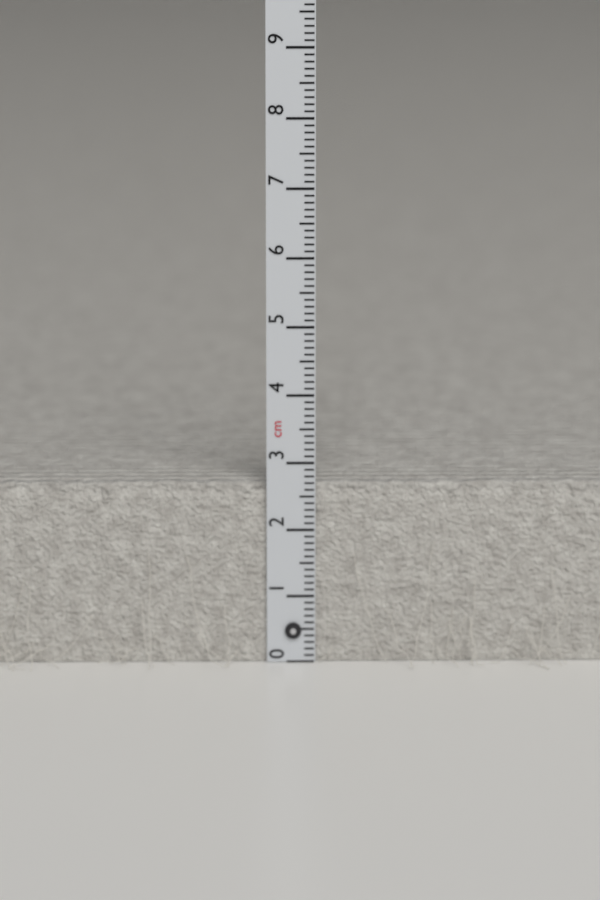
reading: 2.7 cm
